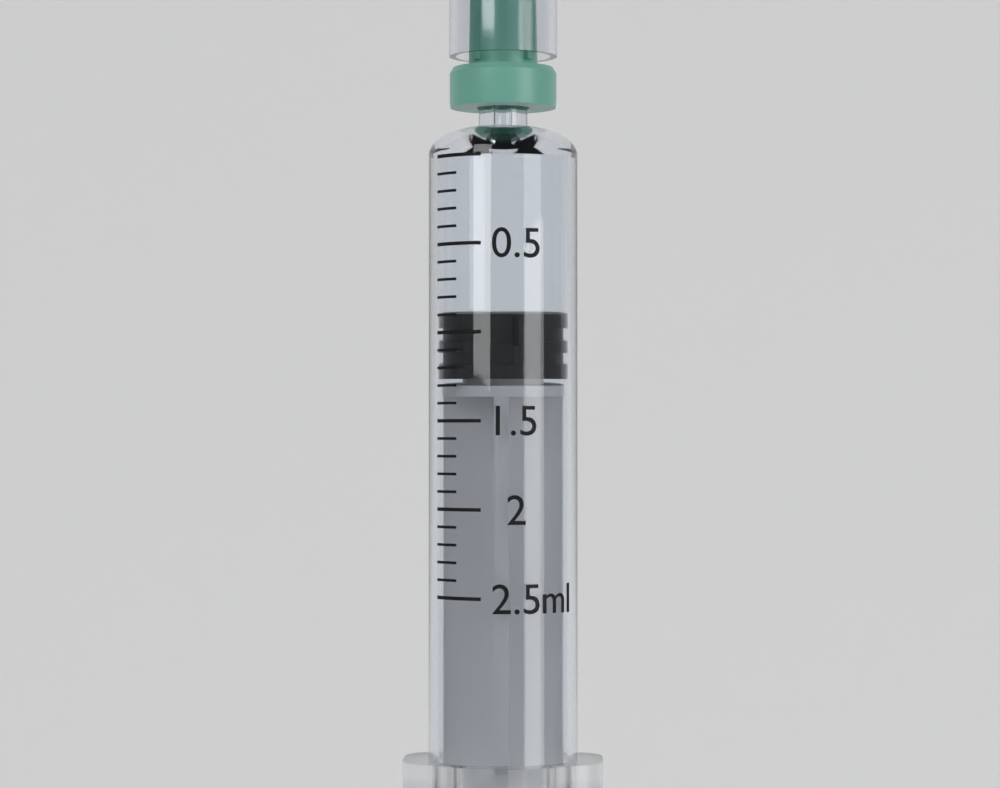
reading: 0.9 ml
